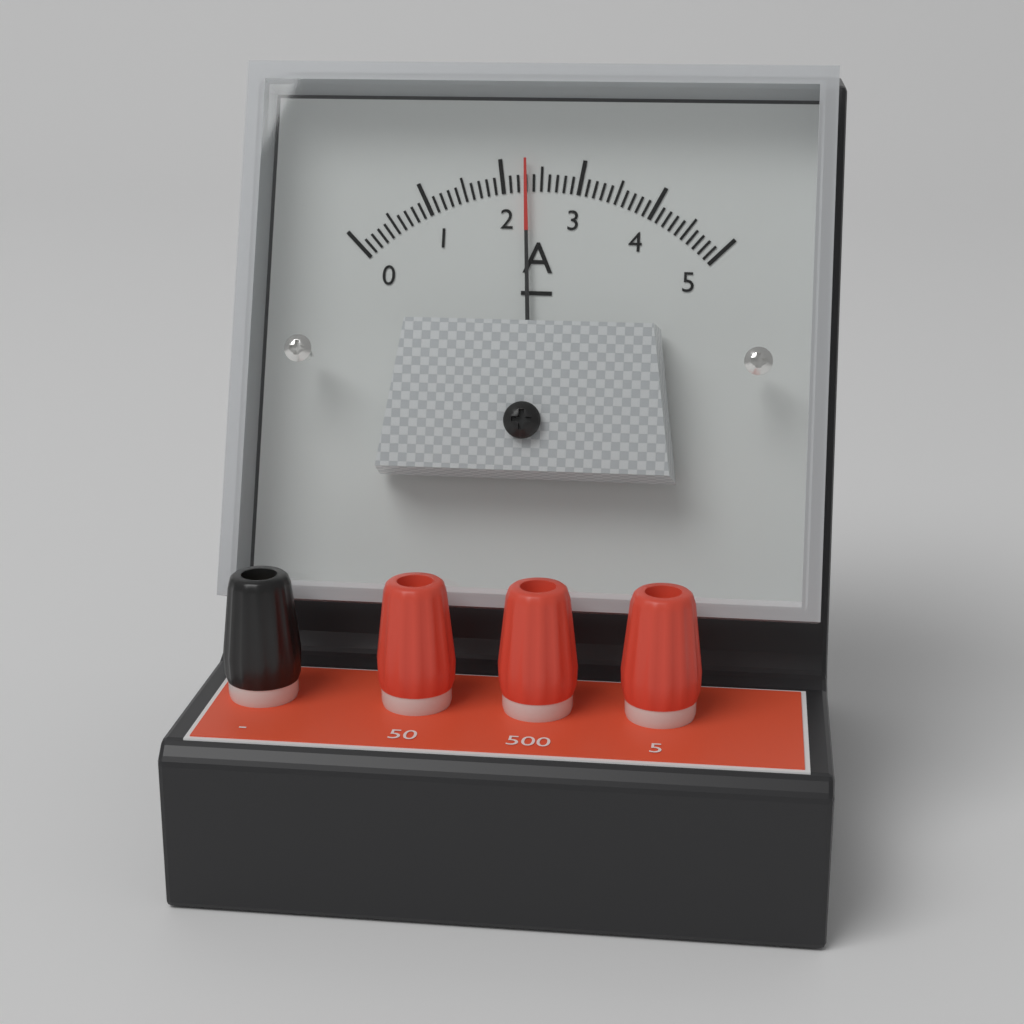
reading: 2.3 A
